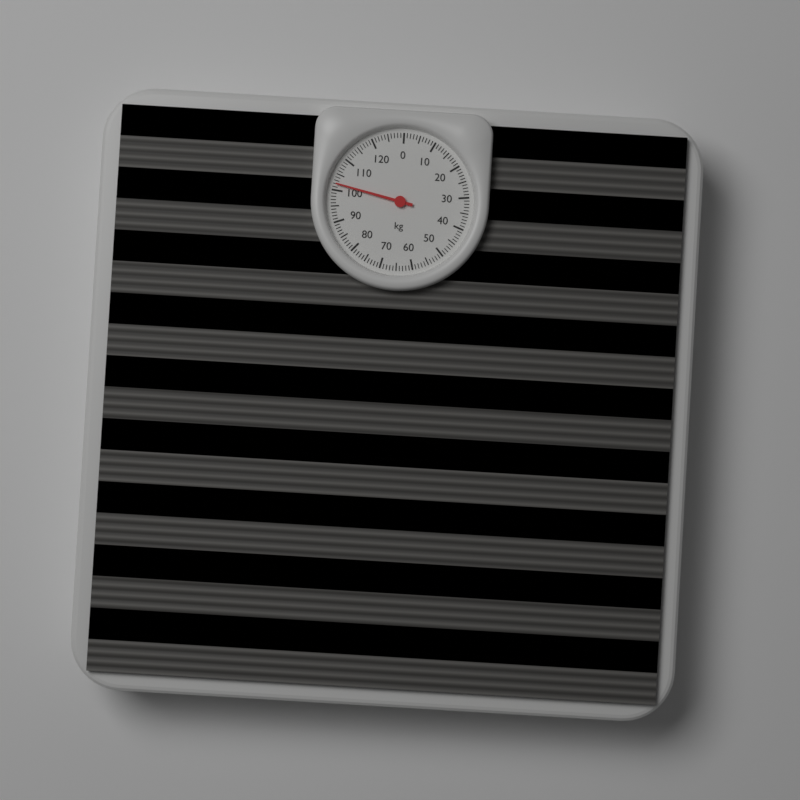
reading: 102 kg
